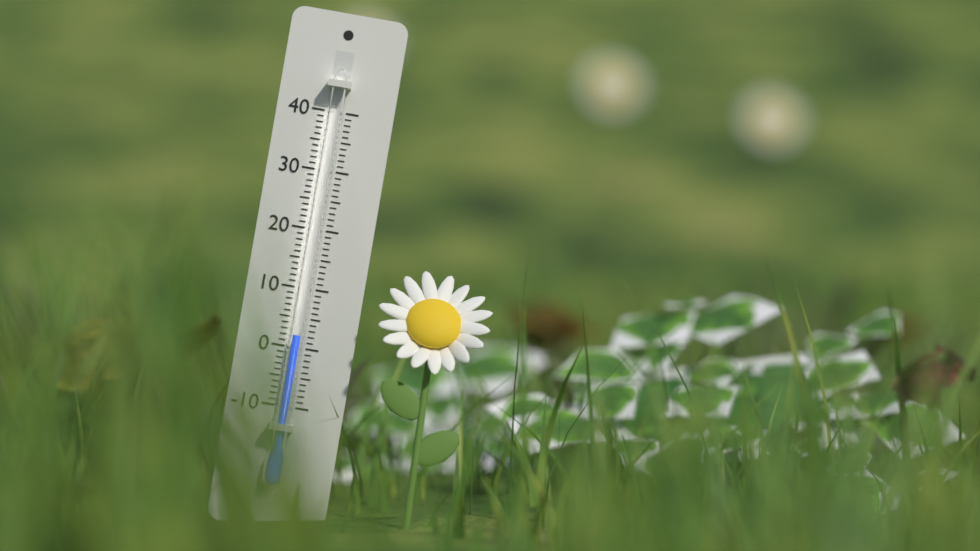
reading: 2 (no unit)
